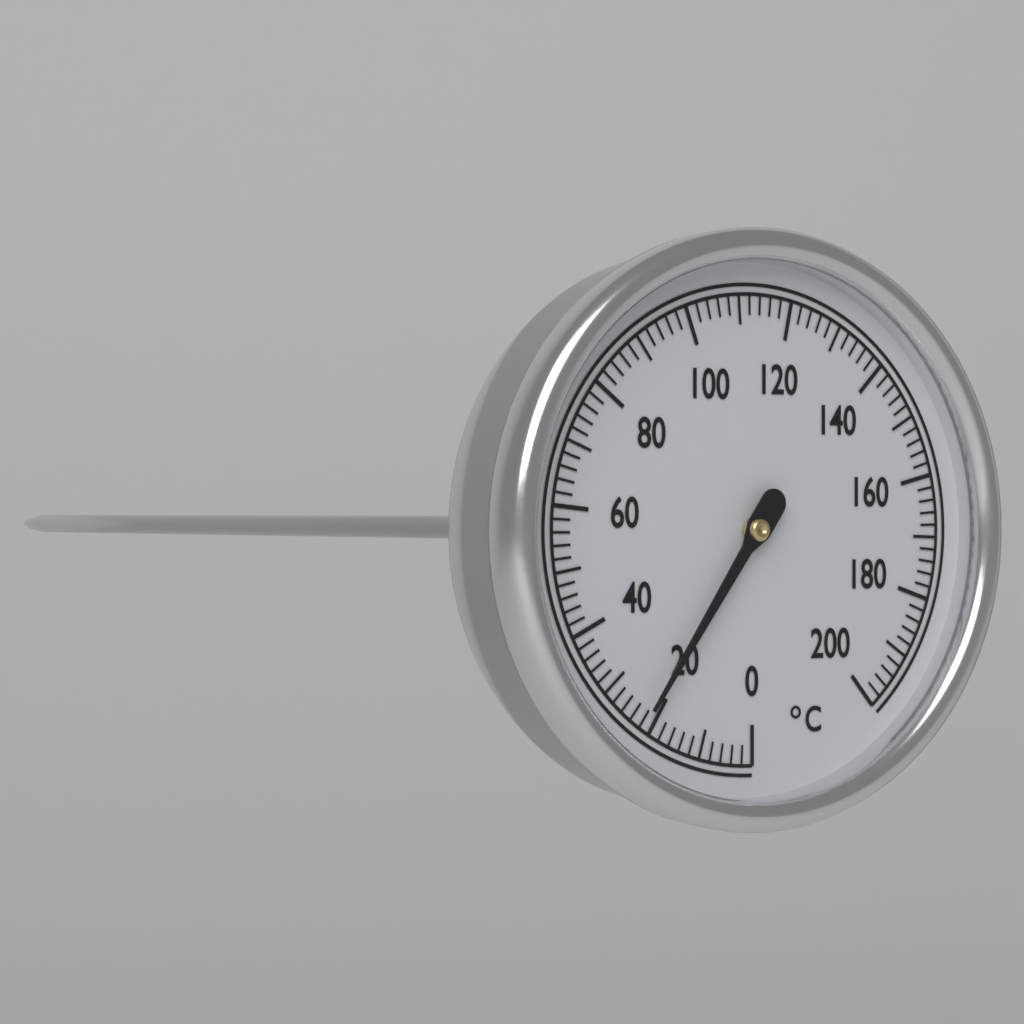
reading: 22 °C
